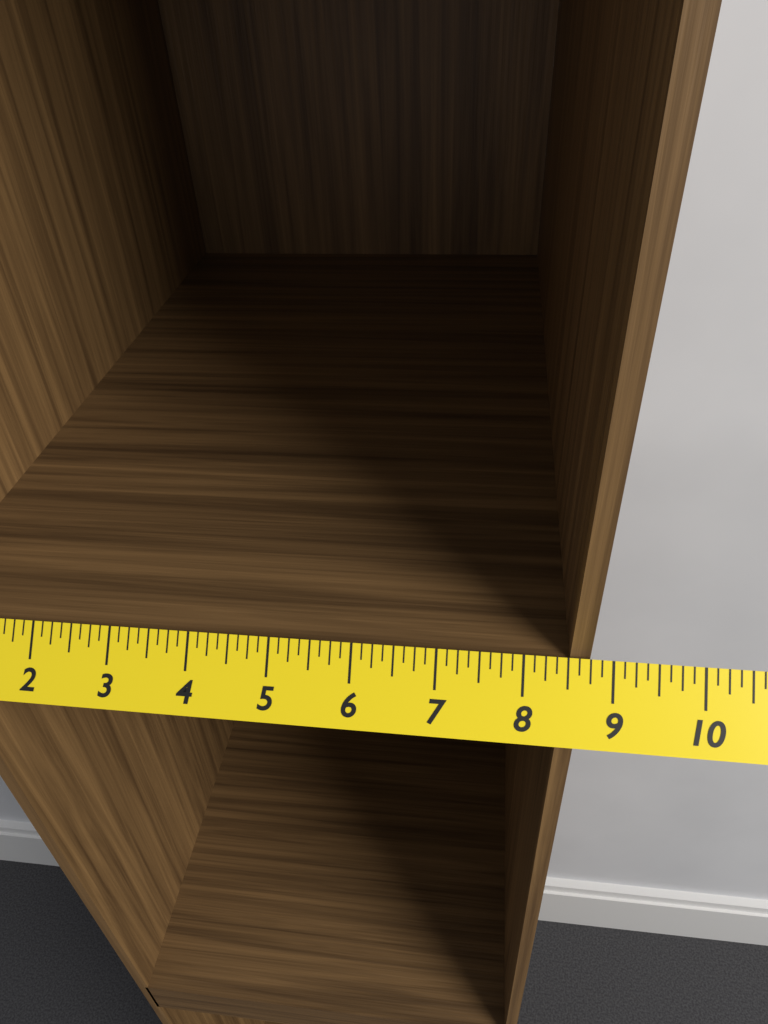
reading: 8.750 in
